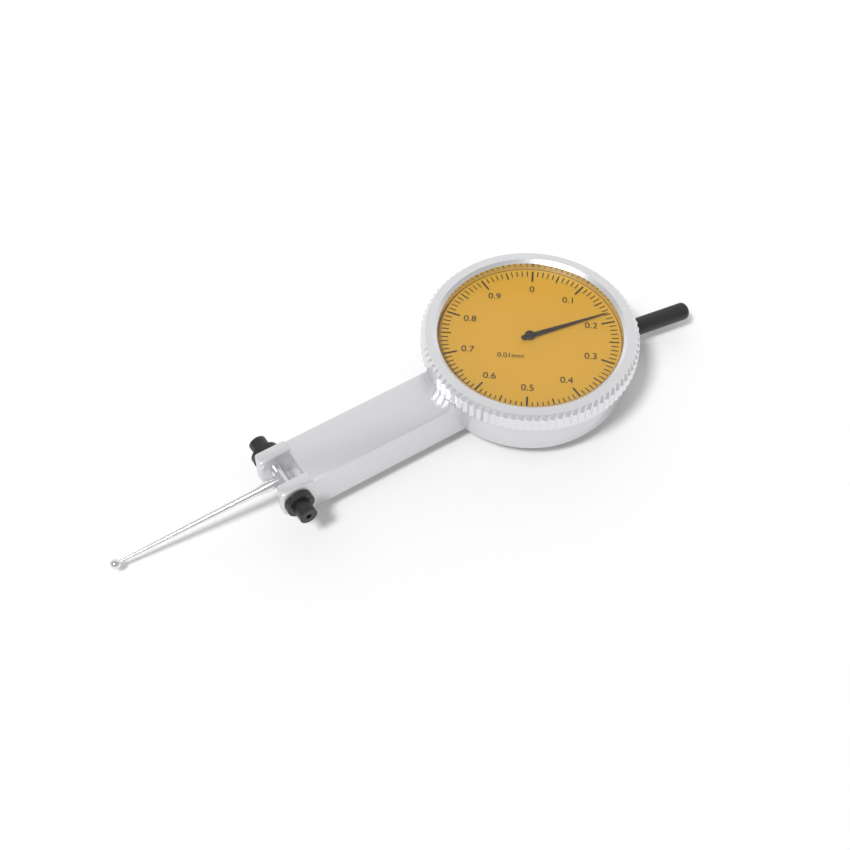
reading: 0.18 mm
